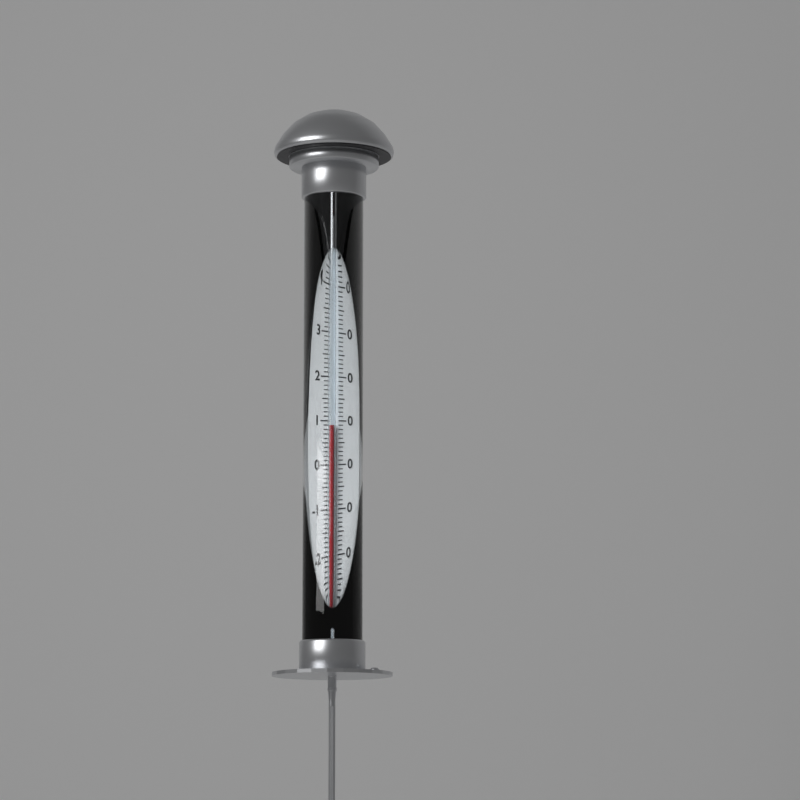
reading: 9 °C
